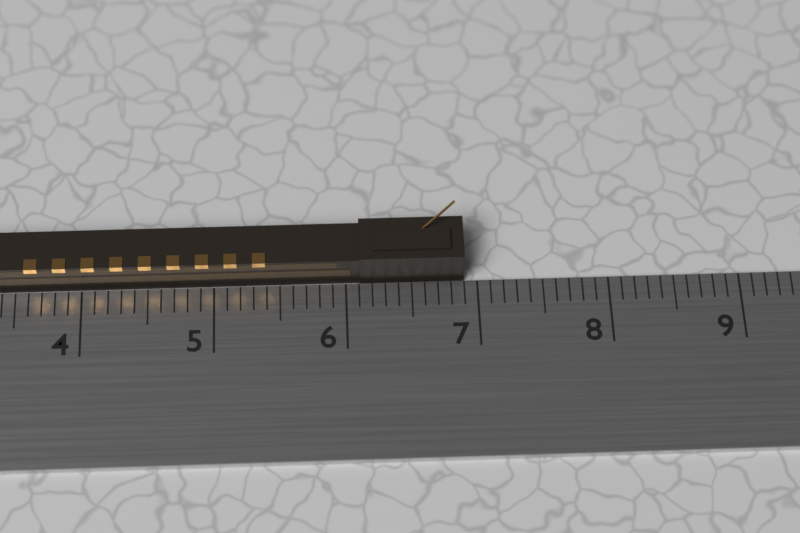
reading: 6.9 cm
